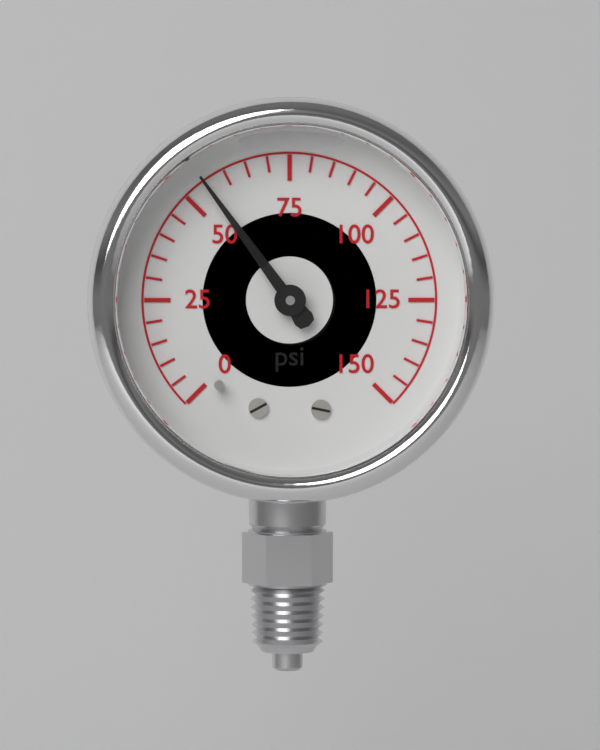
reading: 55 psi
